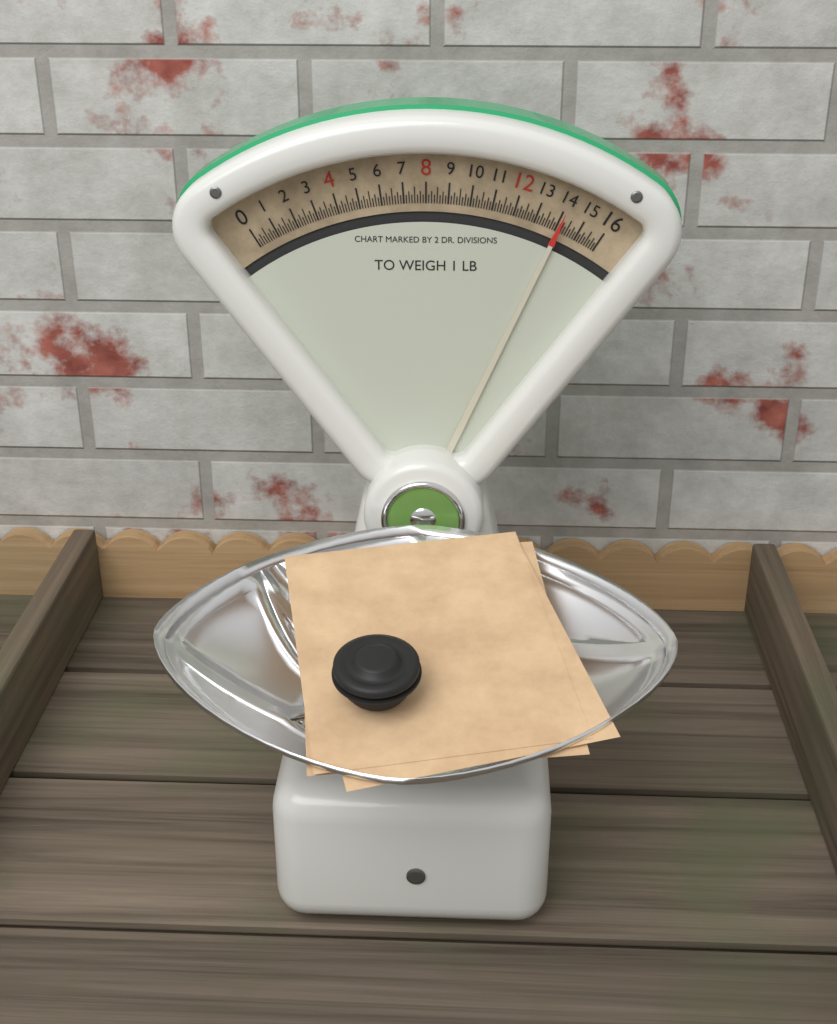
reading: 14.125 oz
